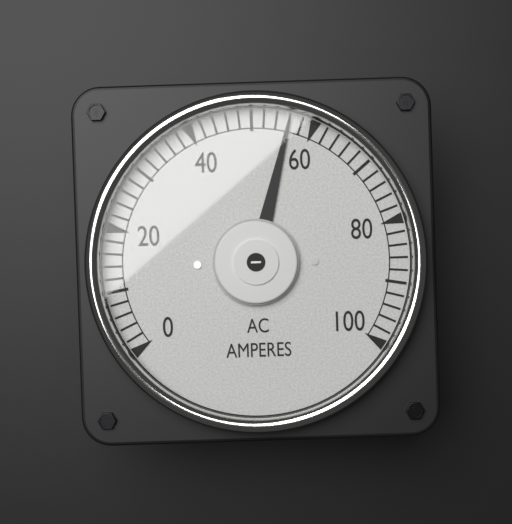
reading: 56 A
